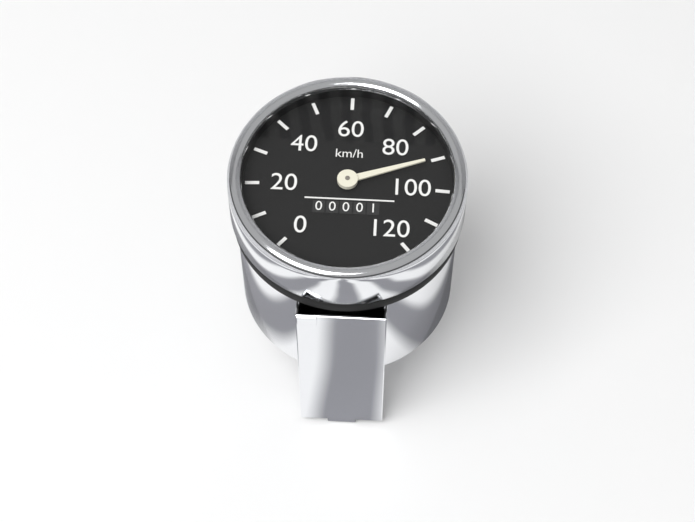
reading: 90 km/h
